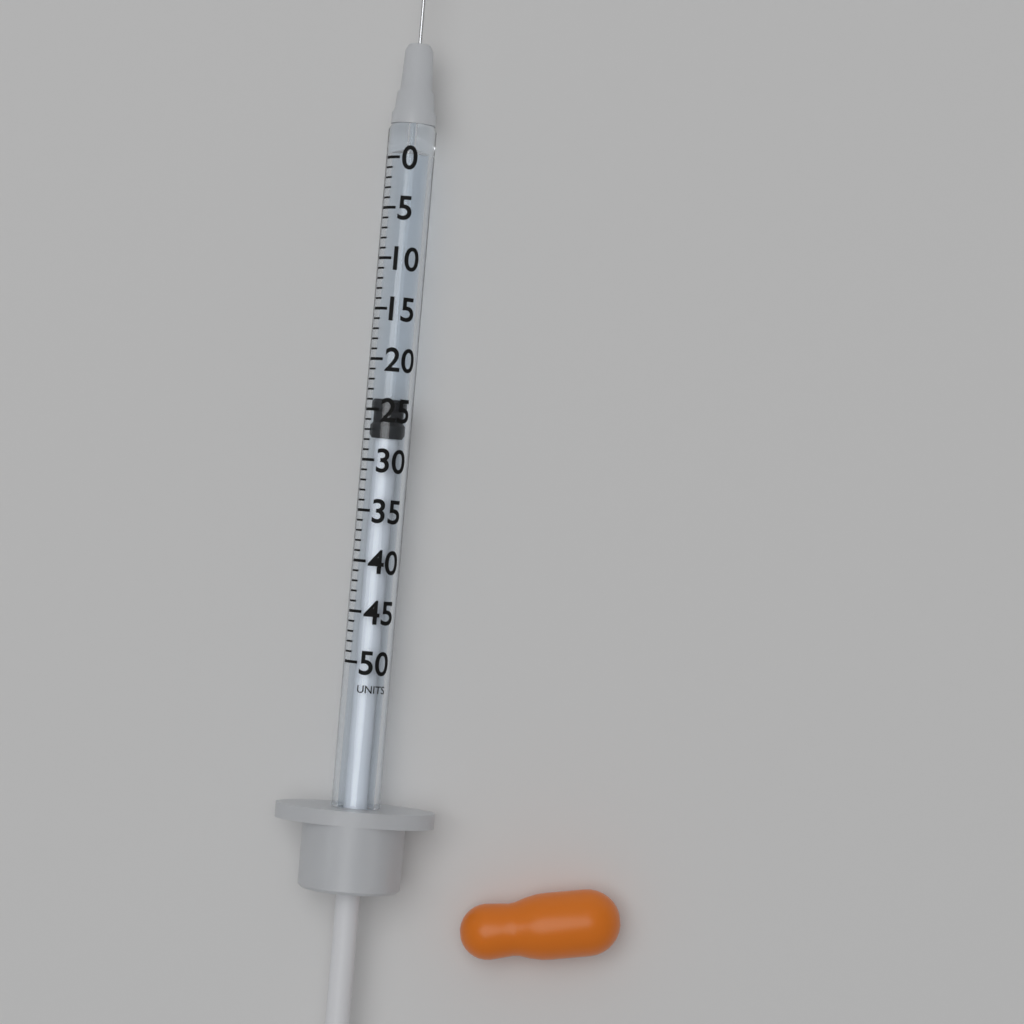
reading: 24 units
